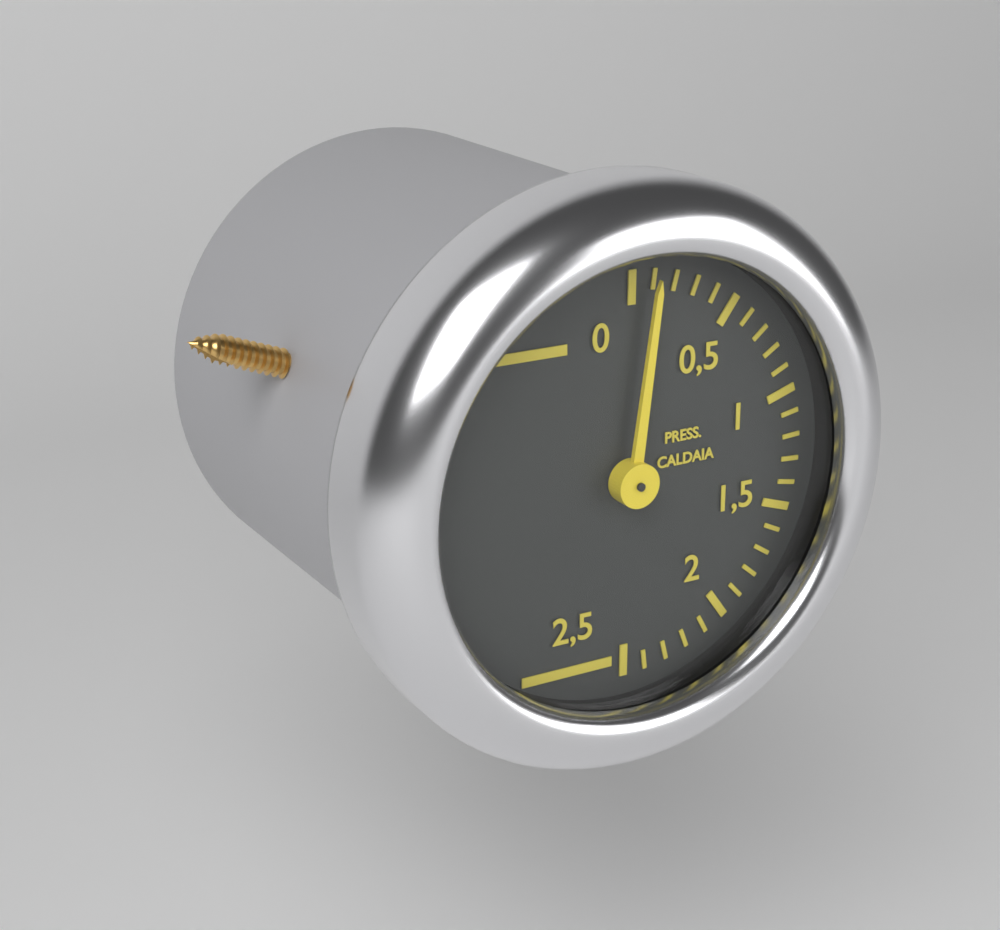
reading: 0.1 (no unit)
